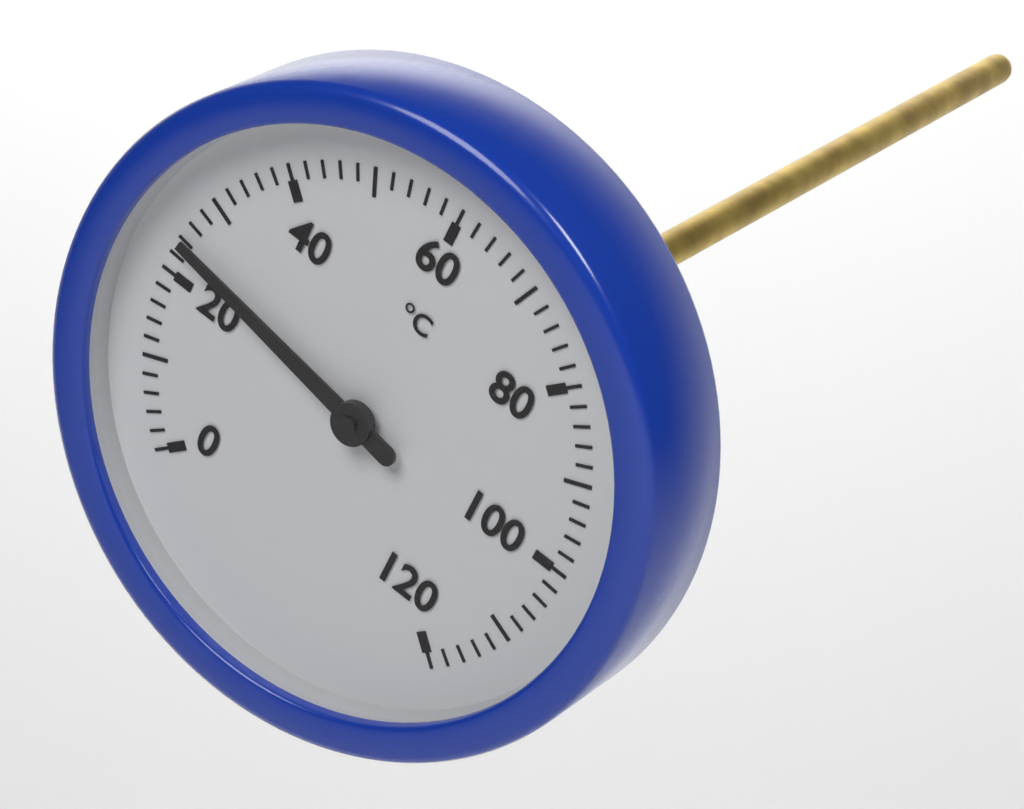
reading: 24 °C
